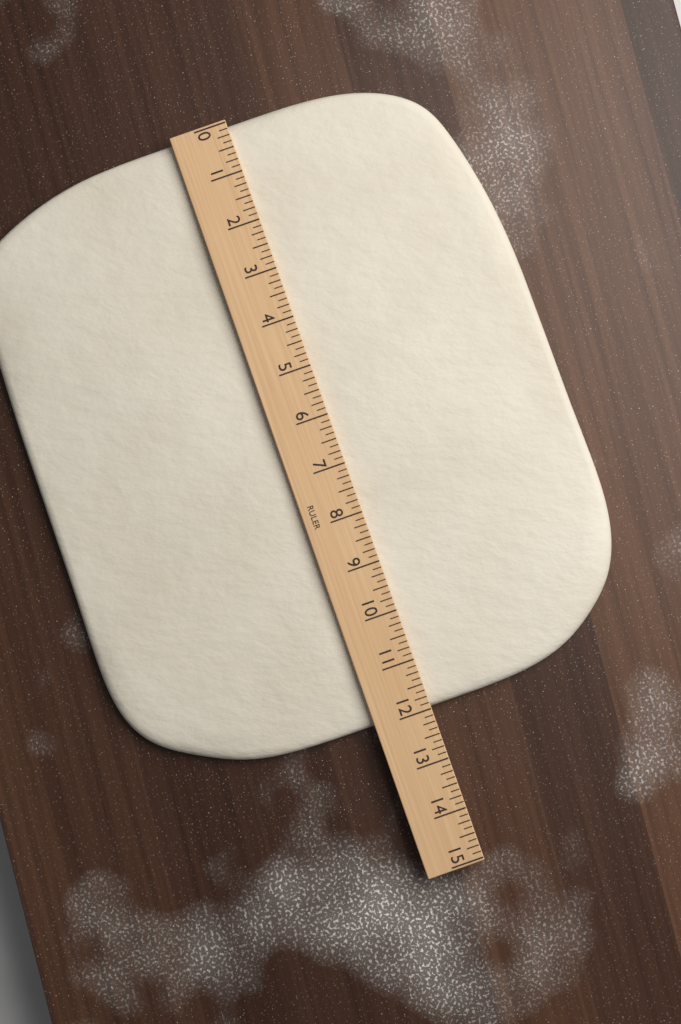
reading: 12.000 (no unit)
